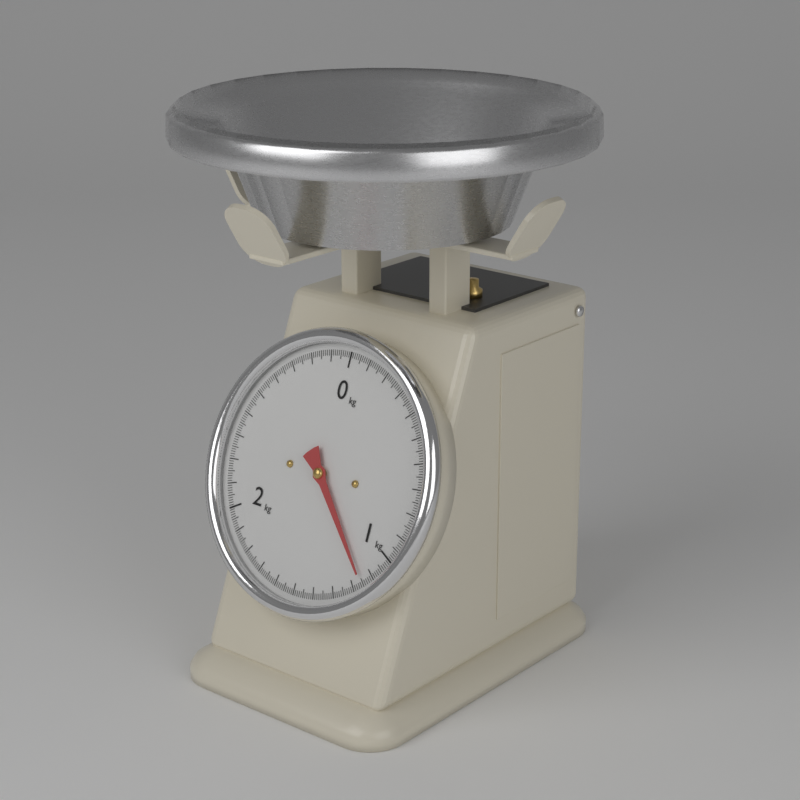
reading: 1.15 kg
